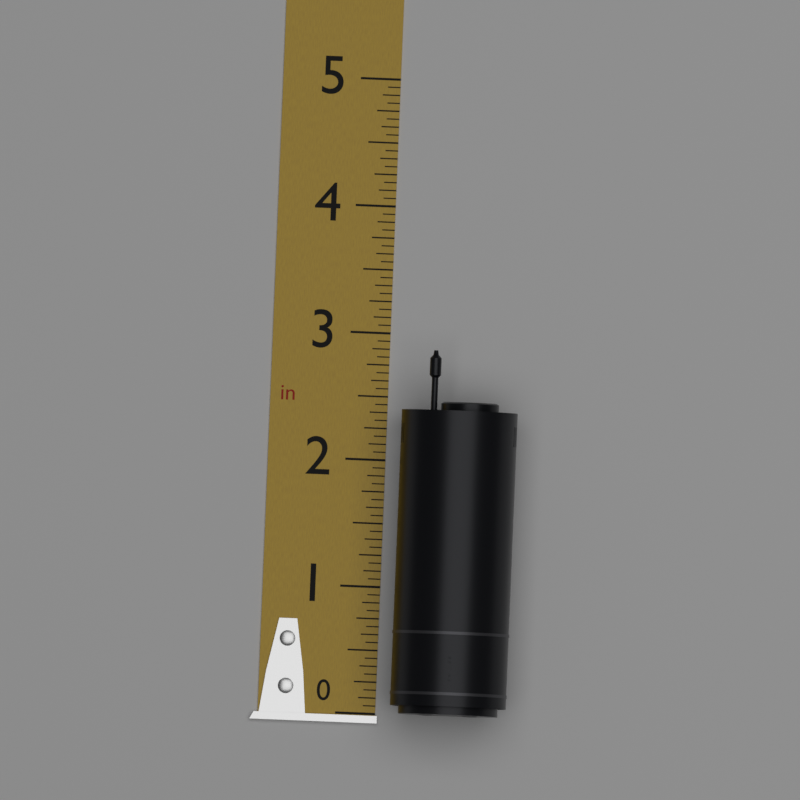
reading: 2.8750 in
